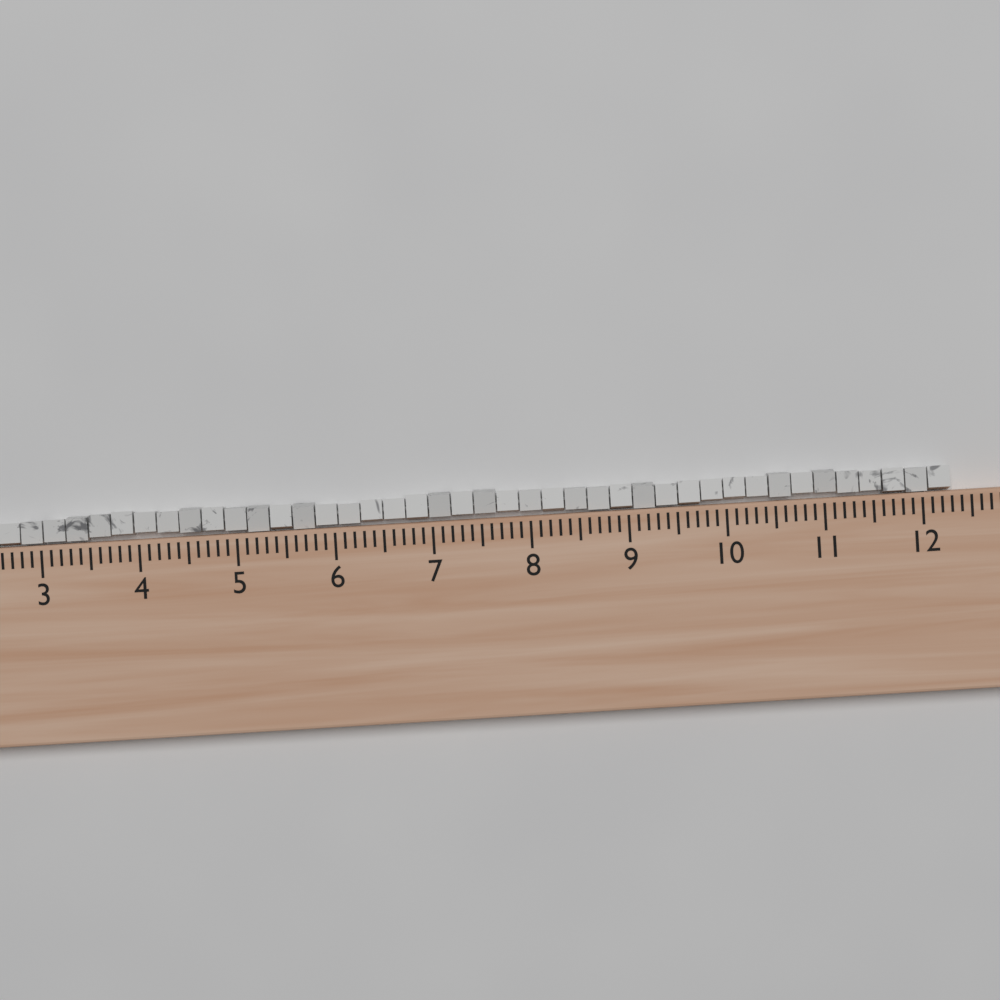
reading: 12.3 (no unit)
